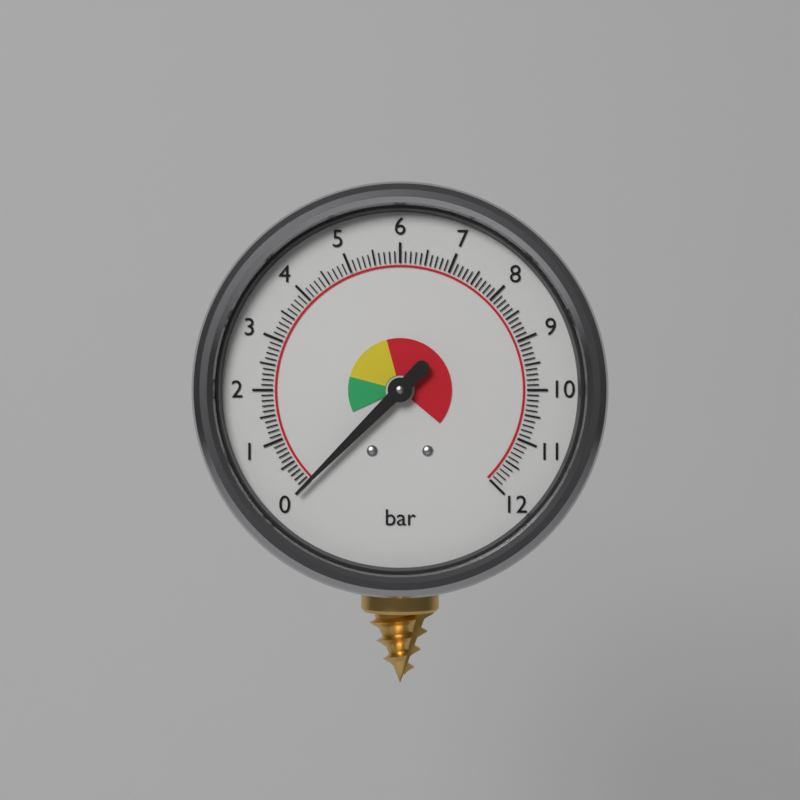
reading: 0.0 bar
